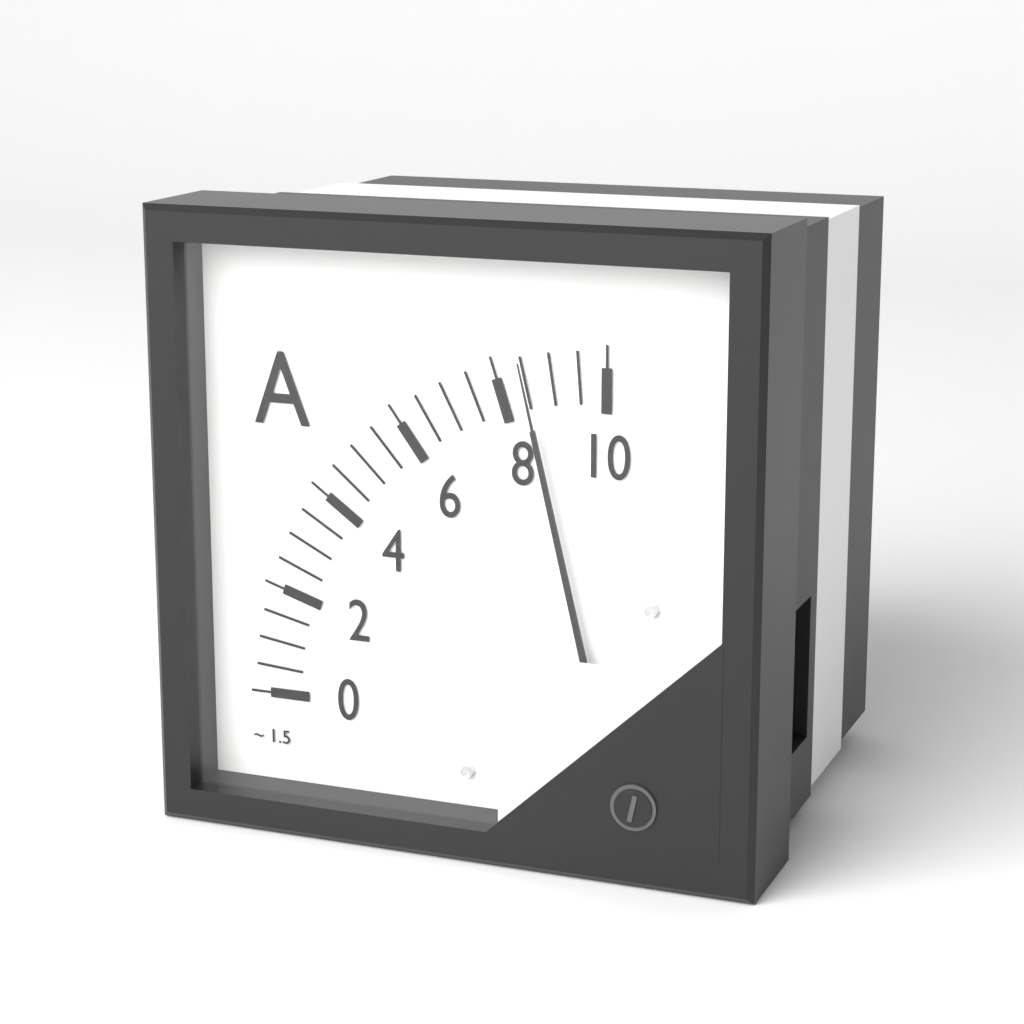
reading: 8.5 A
